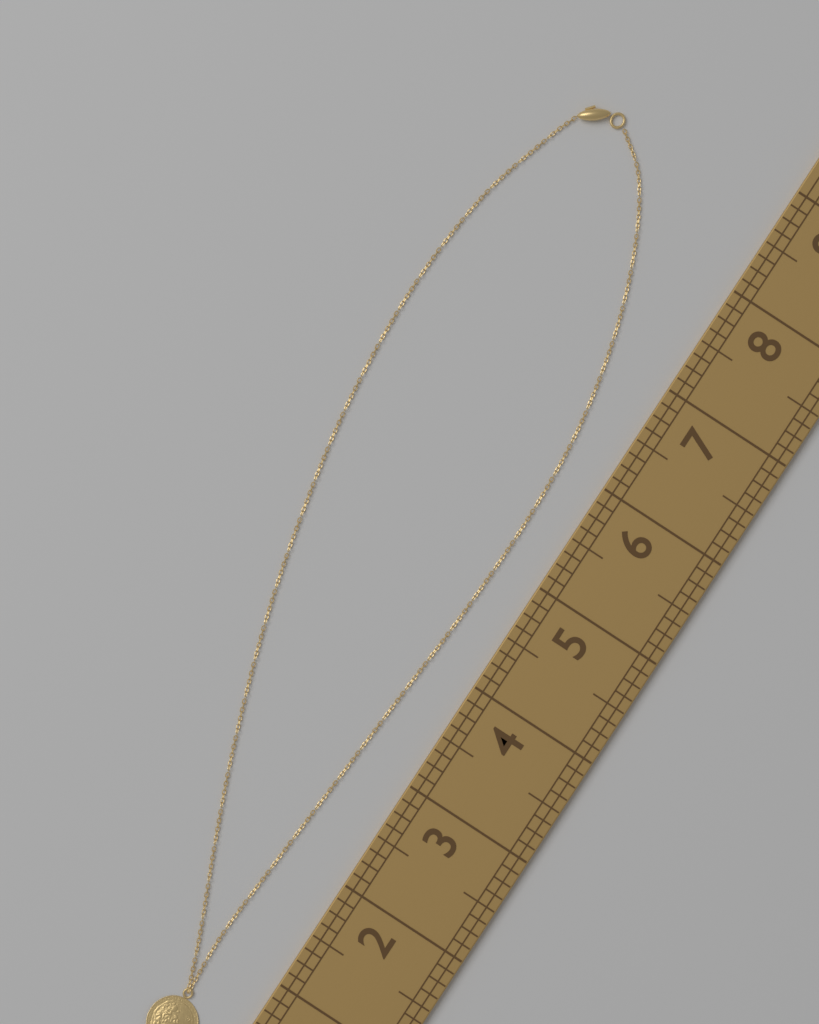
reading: 8.750 (no unit)
